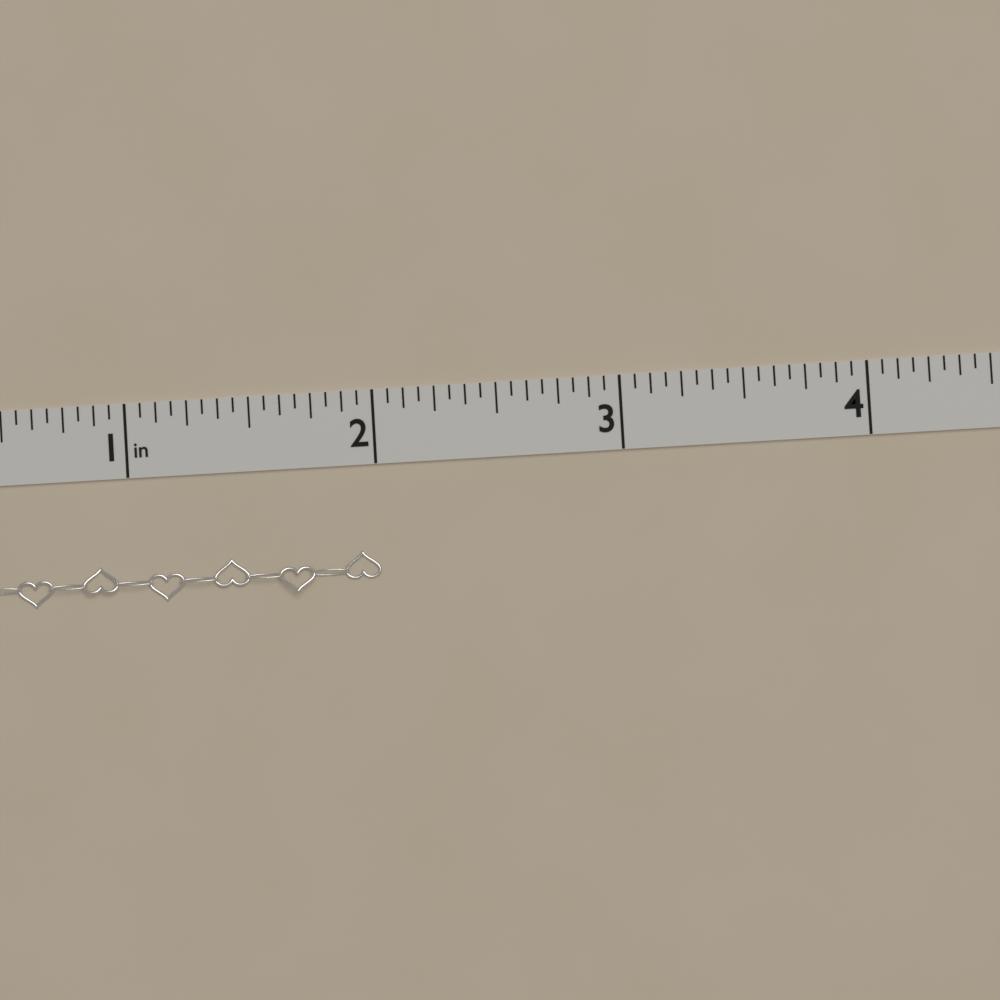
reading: 2.0000 in
